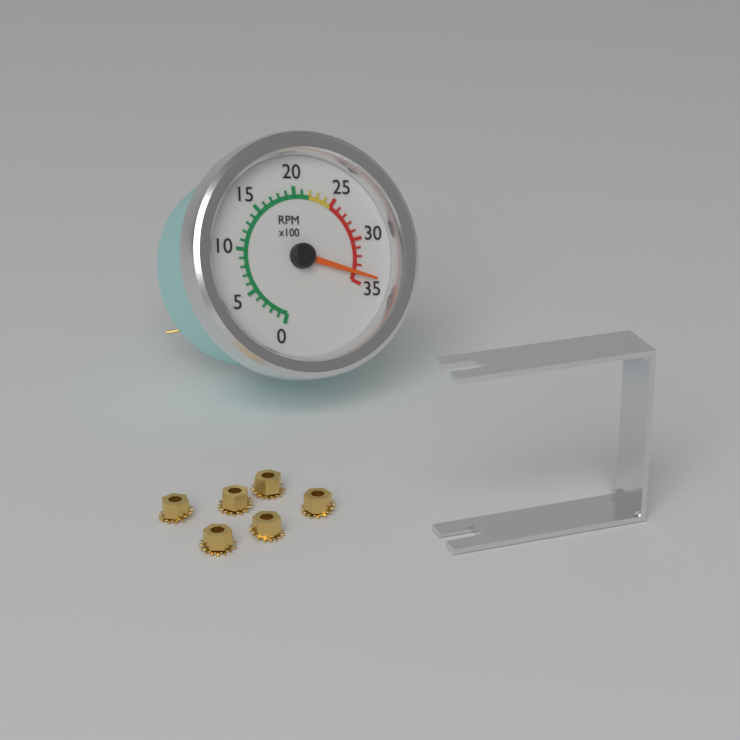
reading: 3400 RPM
